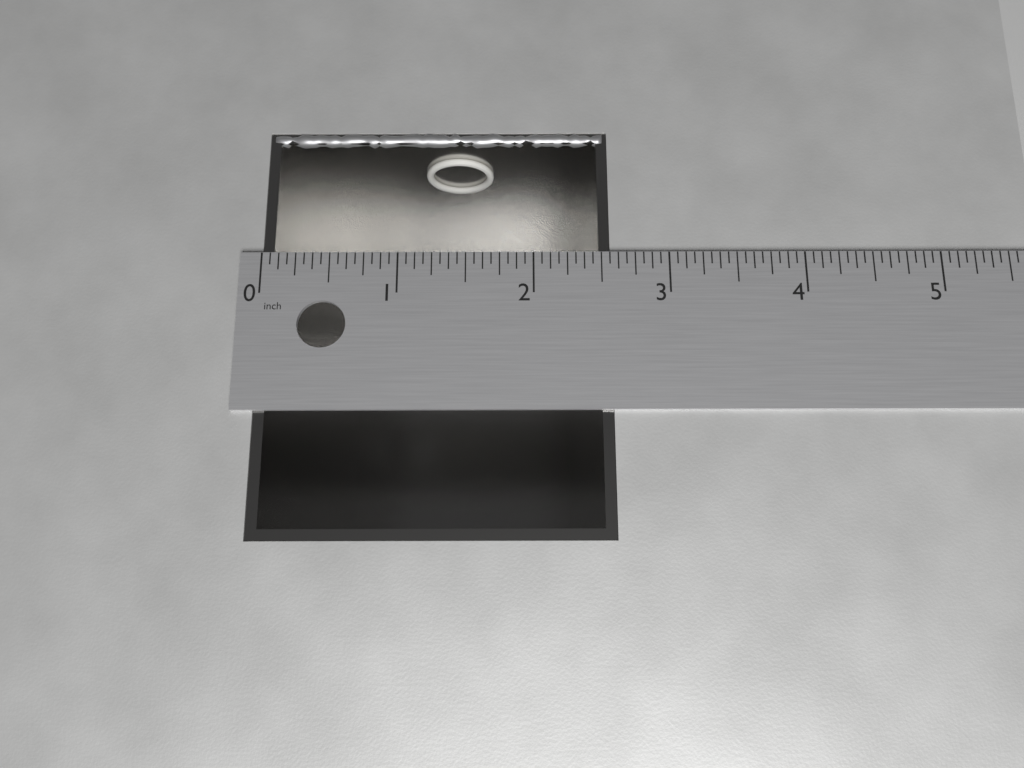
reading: 2.5625 in
